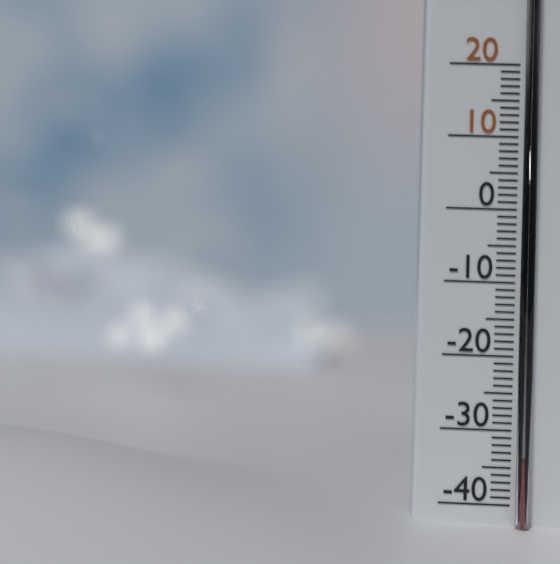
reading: -34 °C
